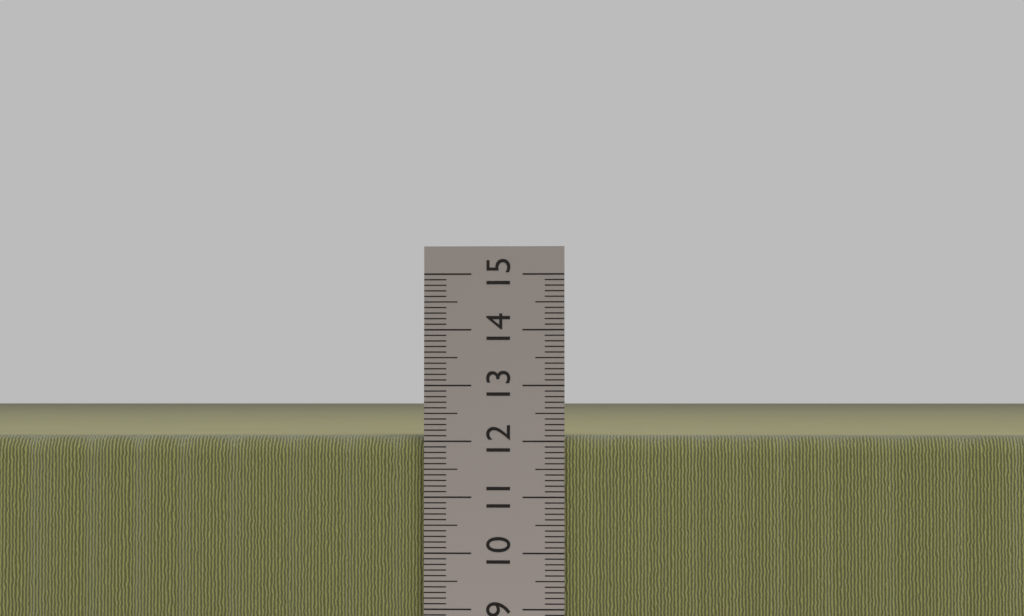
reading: 12.1 cm
